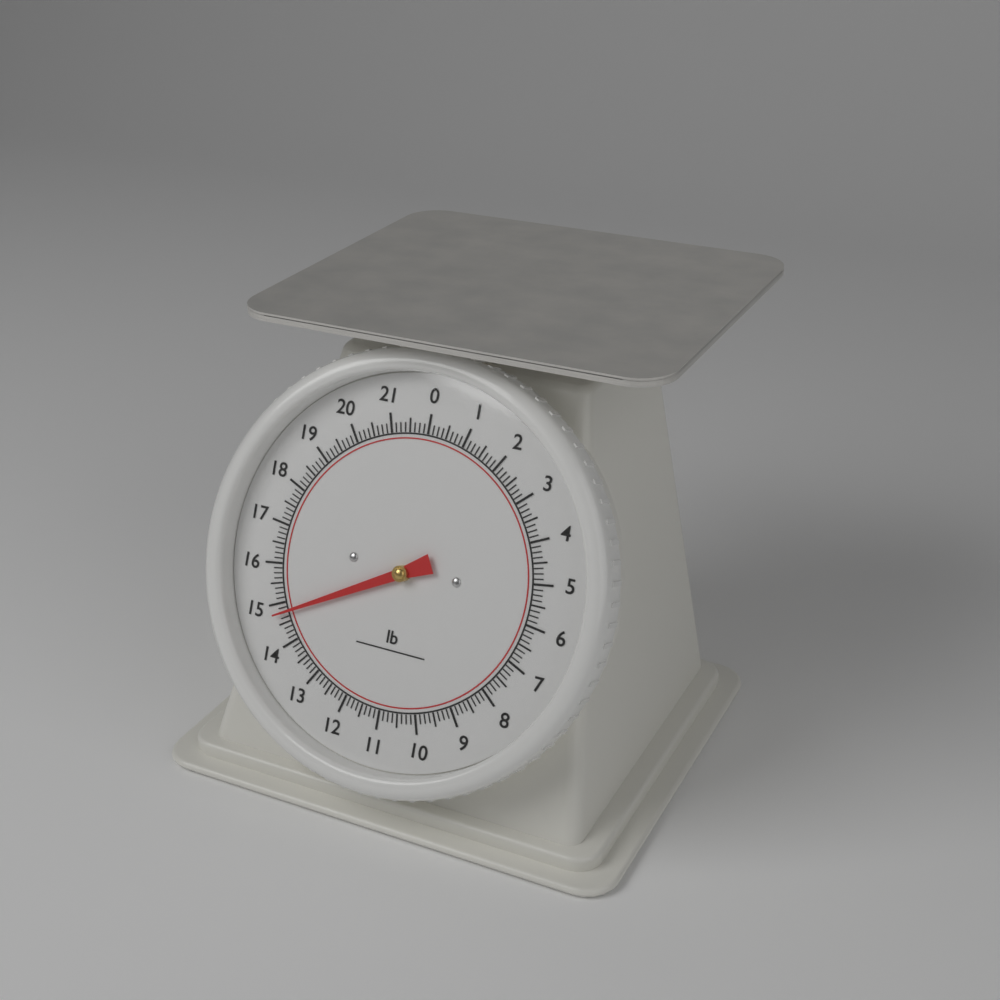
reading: 14.750 lb
